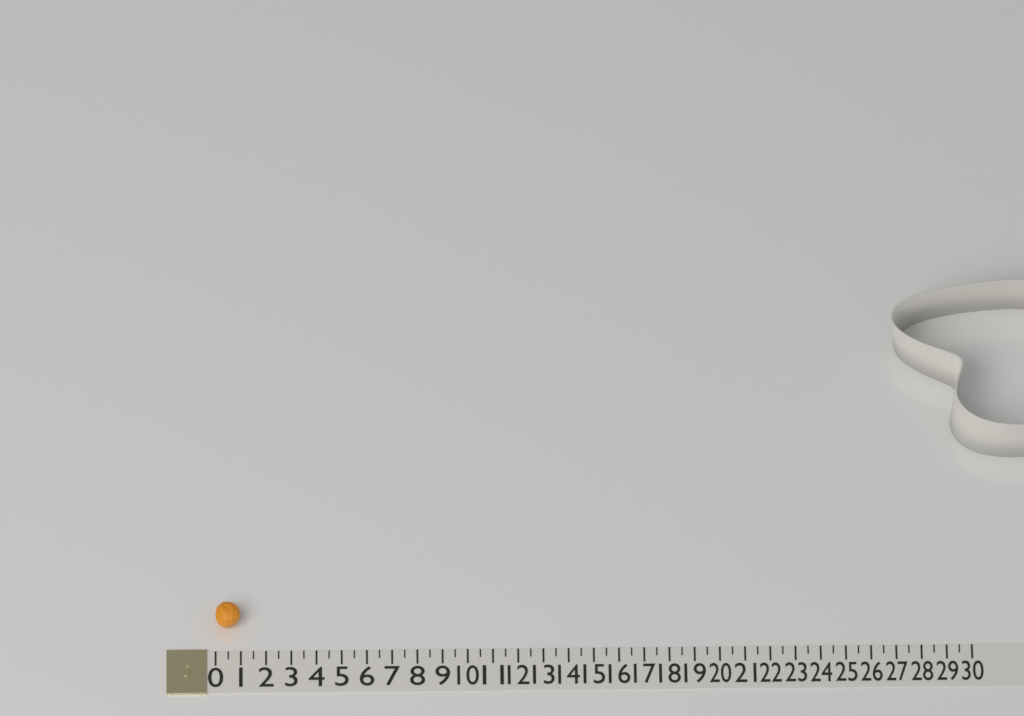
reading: 1.0 (no unit)
